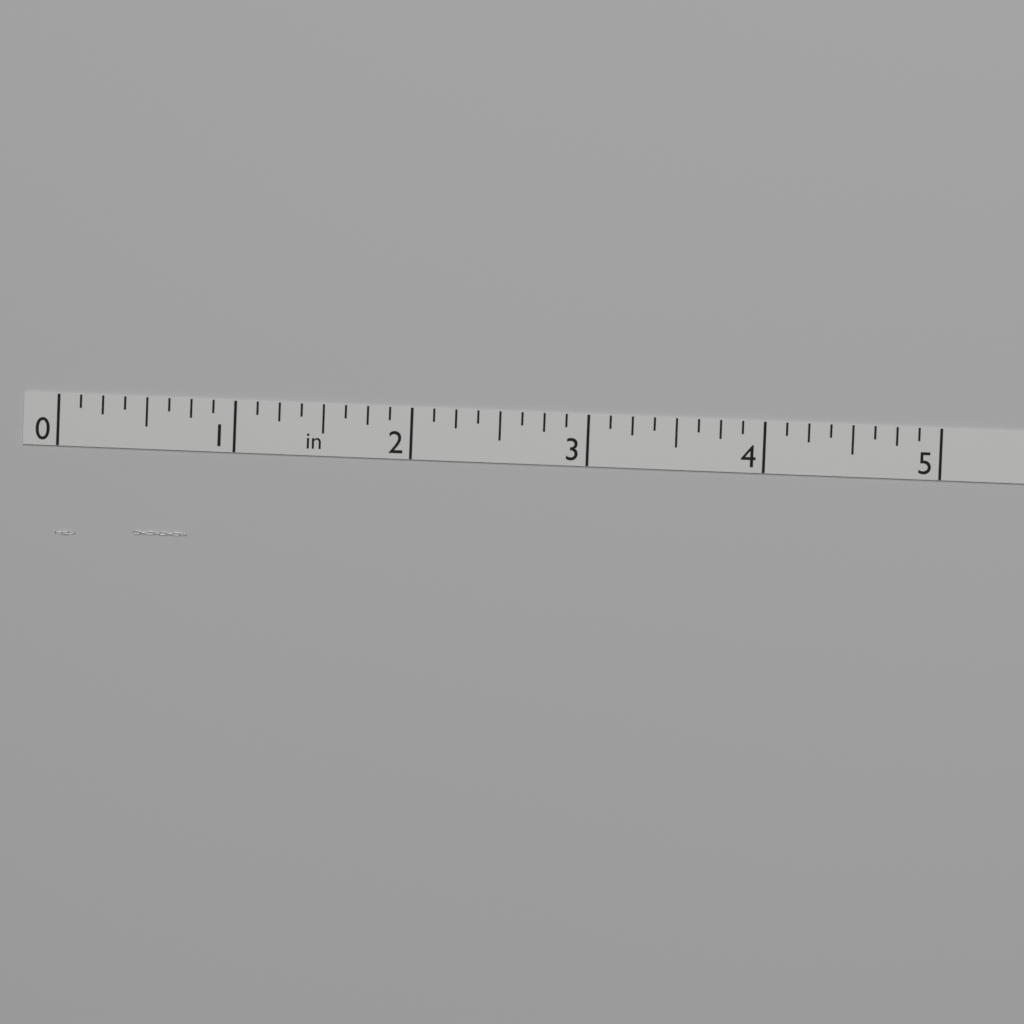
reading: 0.750 in
